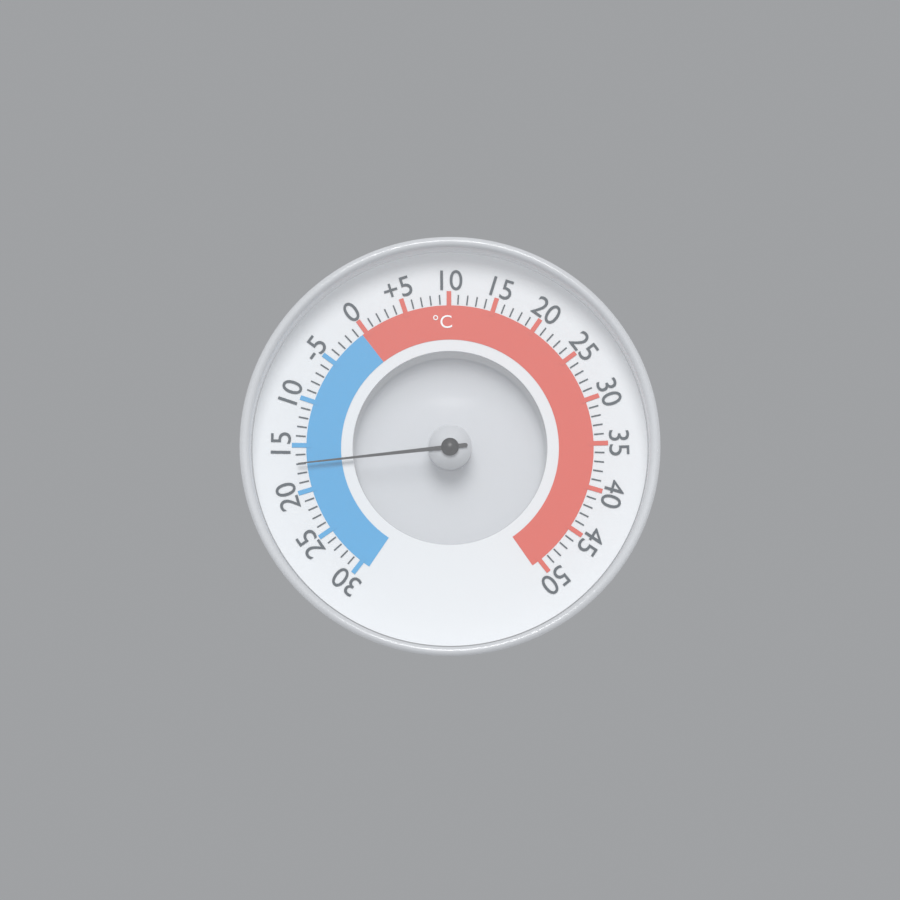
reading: -17 °C
